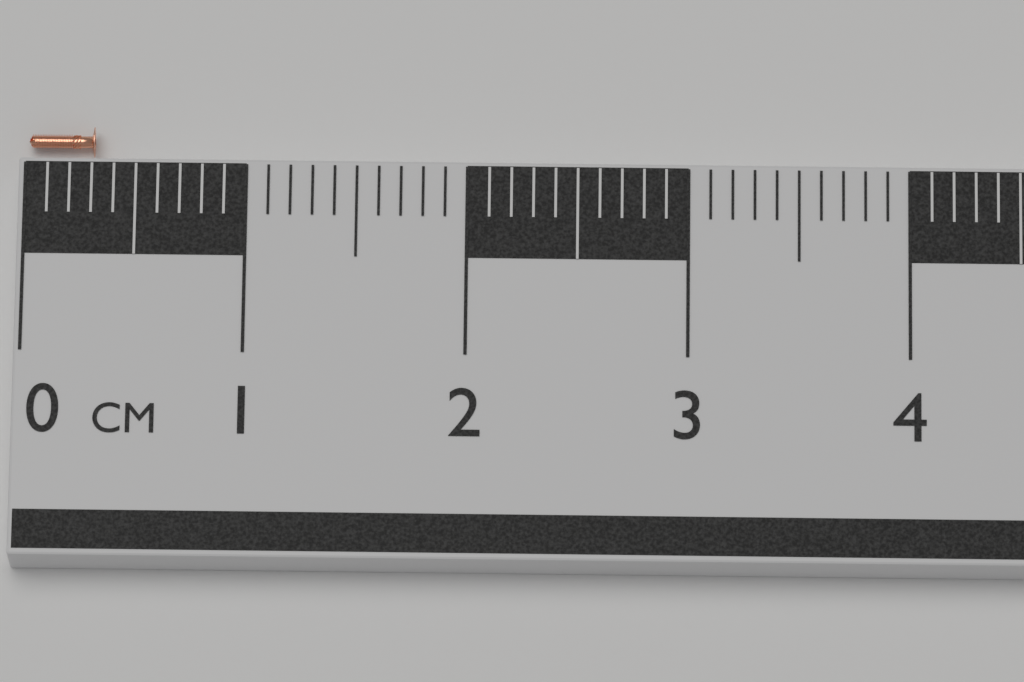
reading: 0.3 cm
